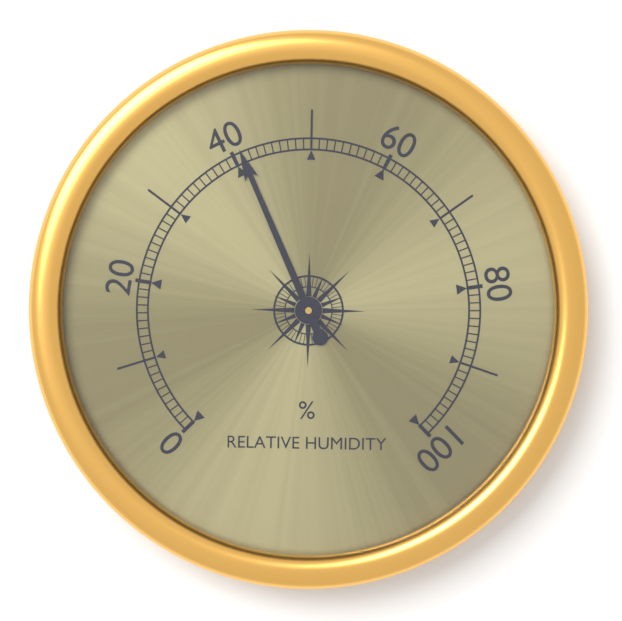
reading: 41 %
